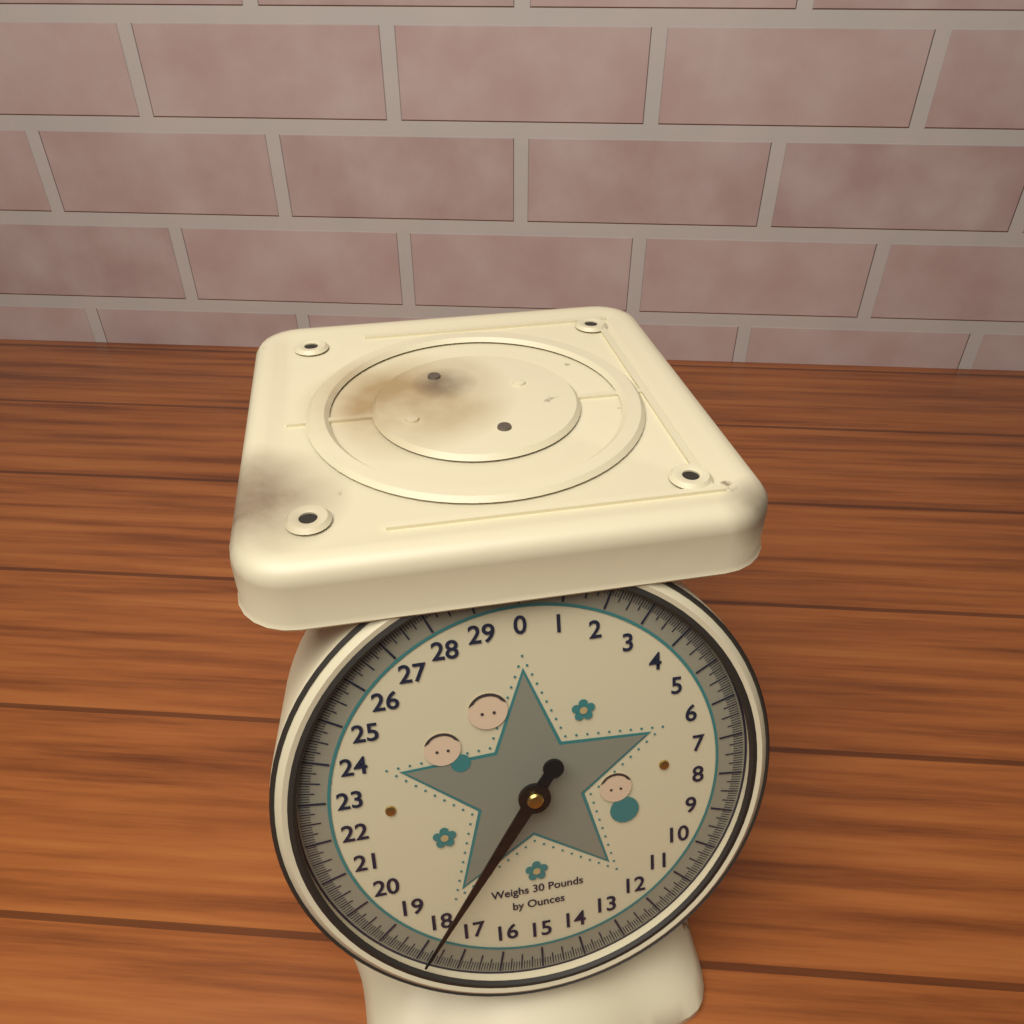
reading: 17.8750 lb
